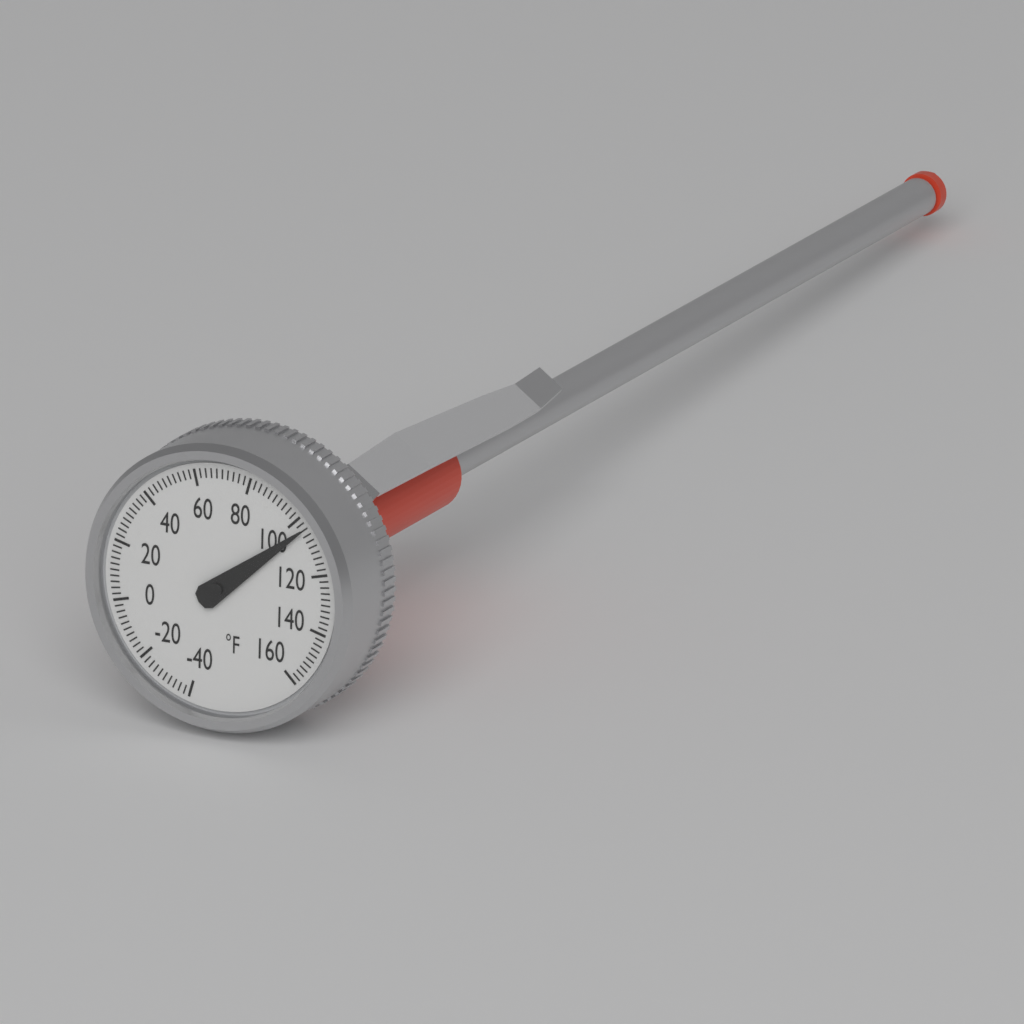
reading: 104 °F
